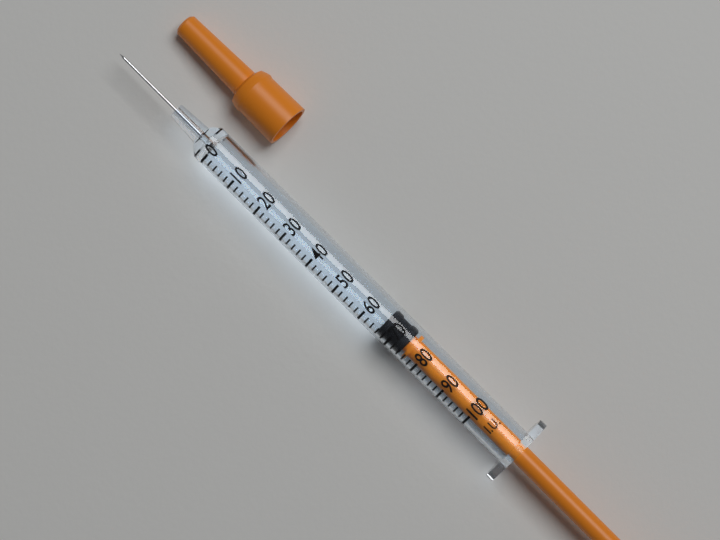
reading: 66 I.U.
